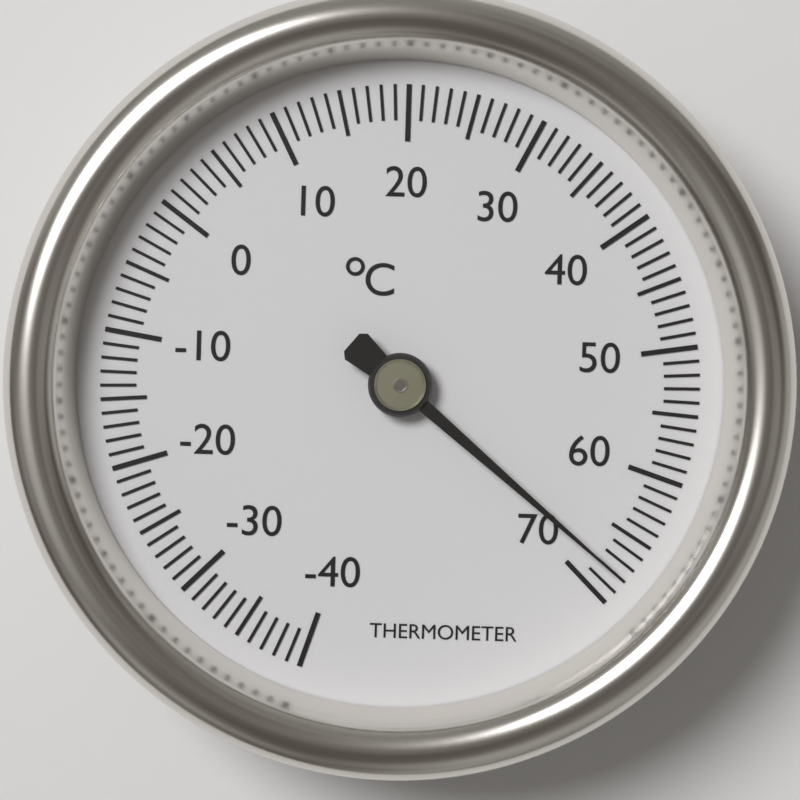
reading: 68 °C
